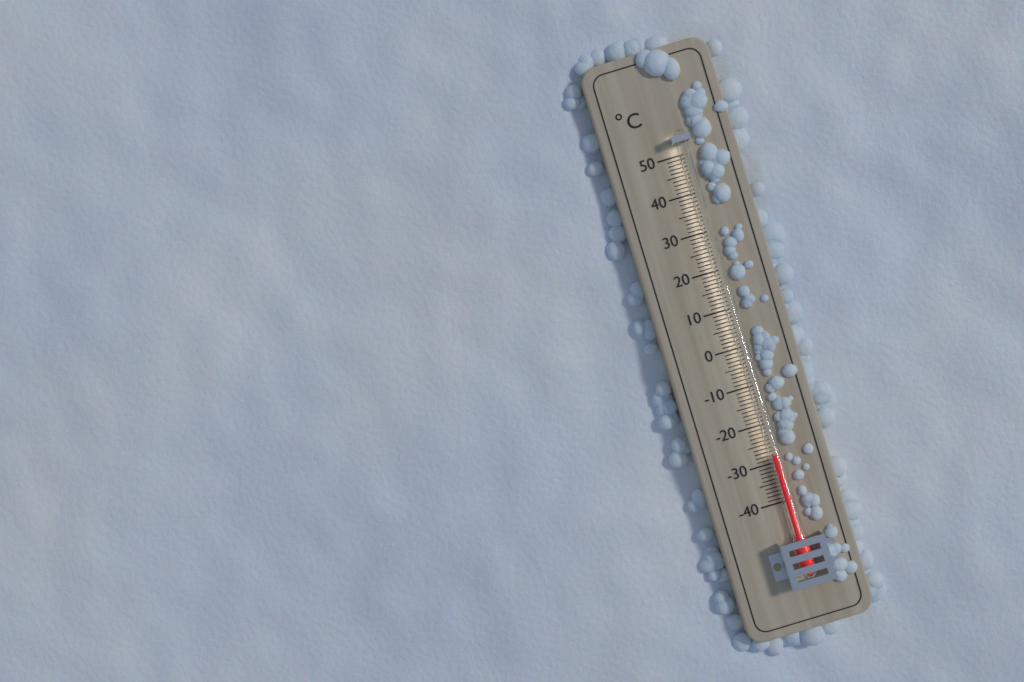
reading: -28 °C
